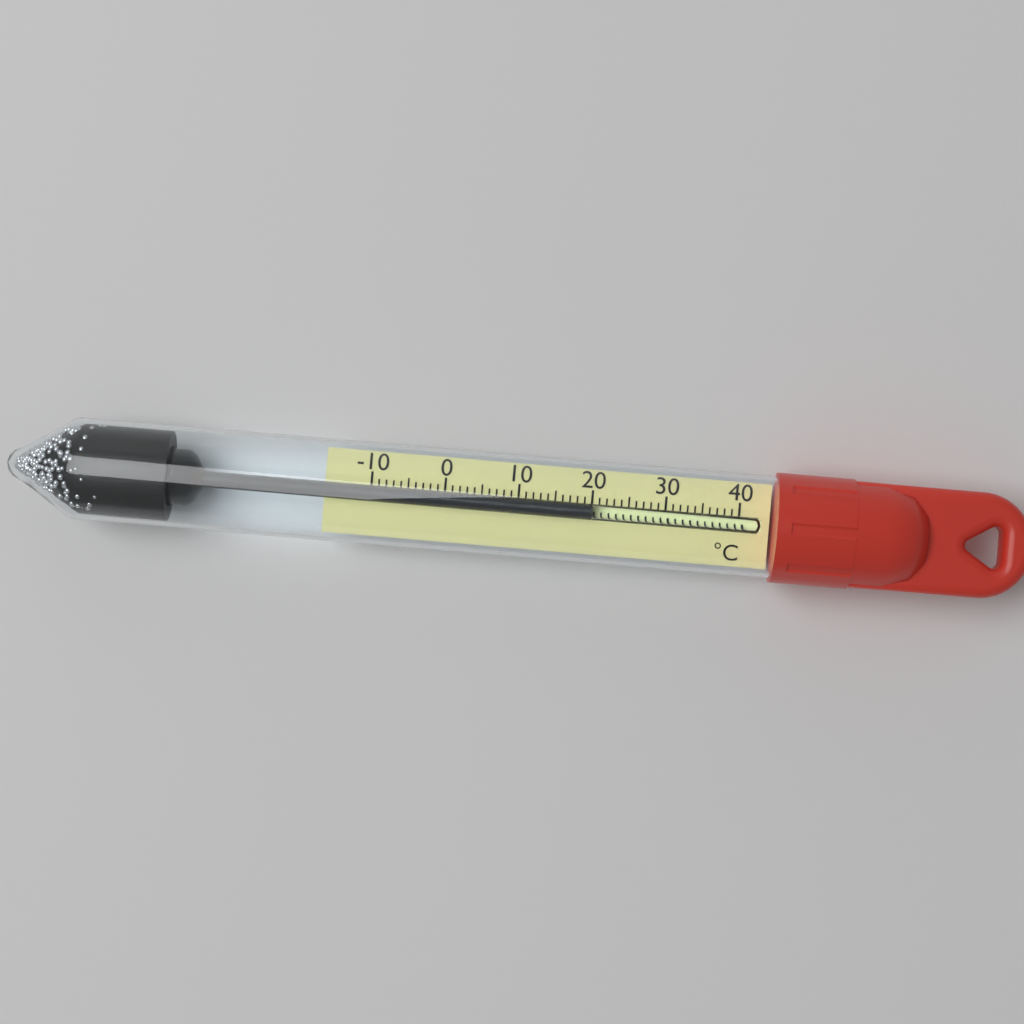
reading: 20 °C
